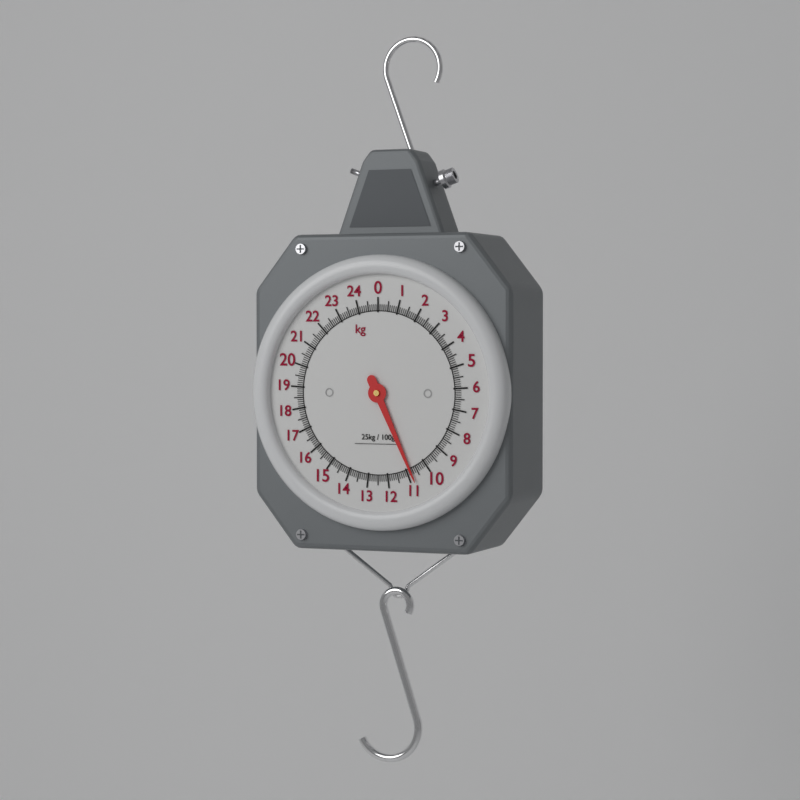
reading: 10.8 kg
